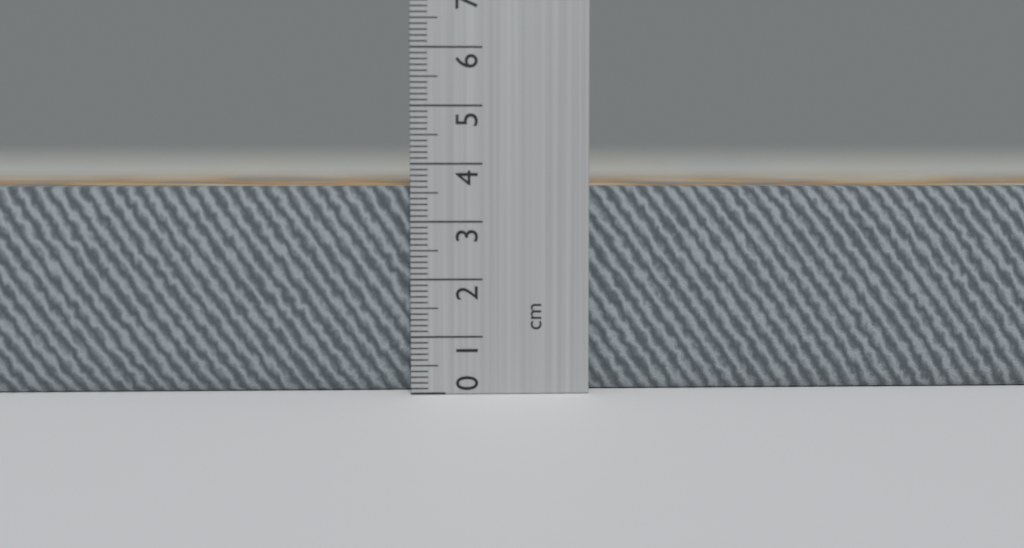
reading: 3.6 cm
